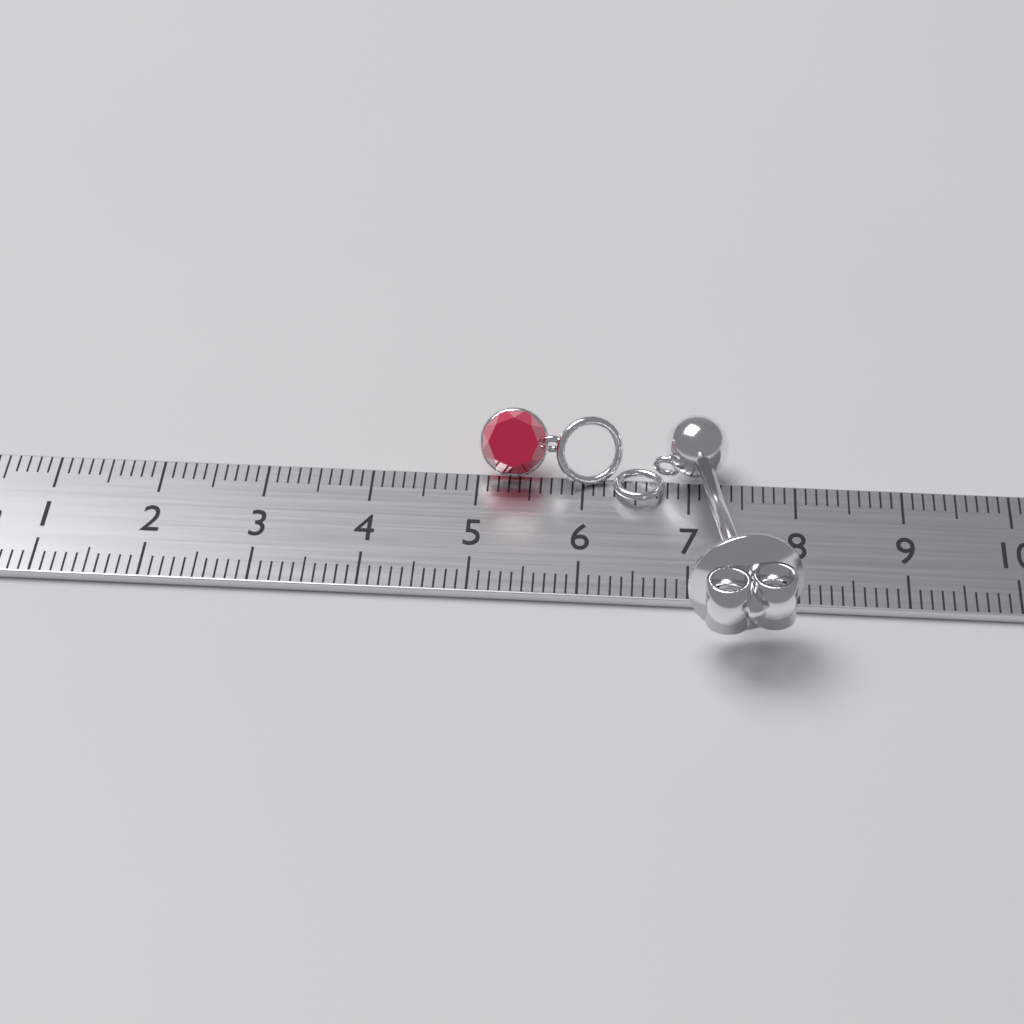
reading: 8.0 cm
